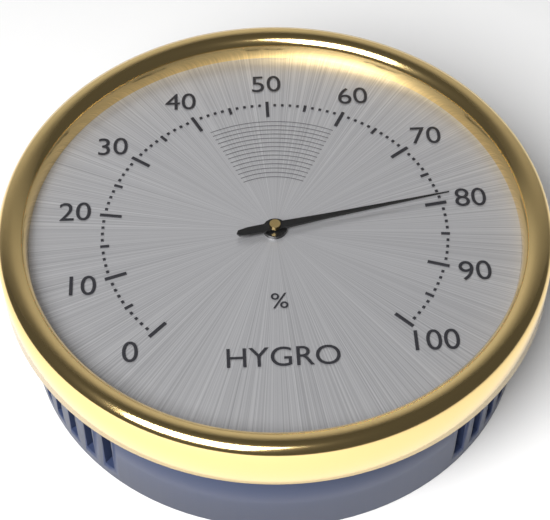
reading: 79 %
